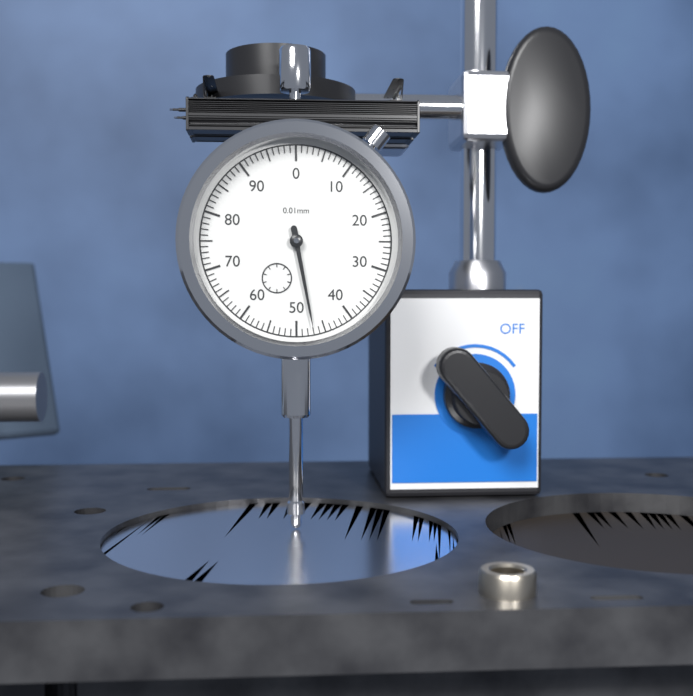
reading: 47 0.01mm
